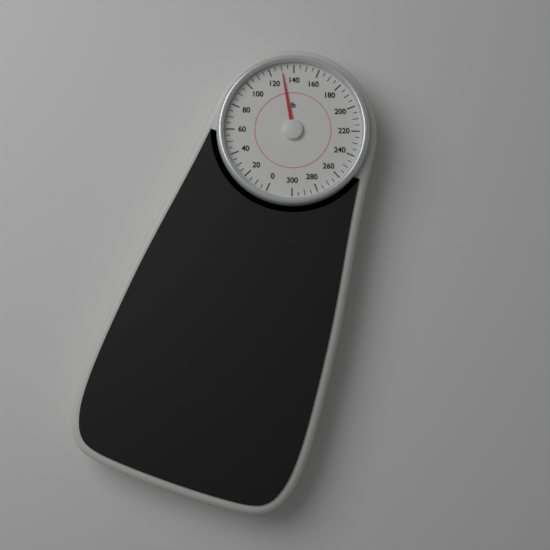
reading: 130 lb
